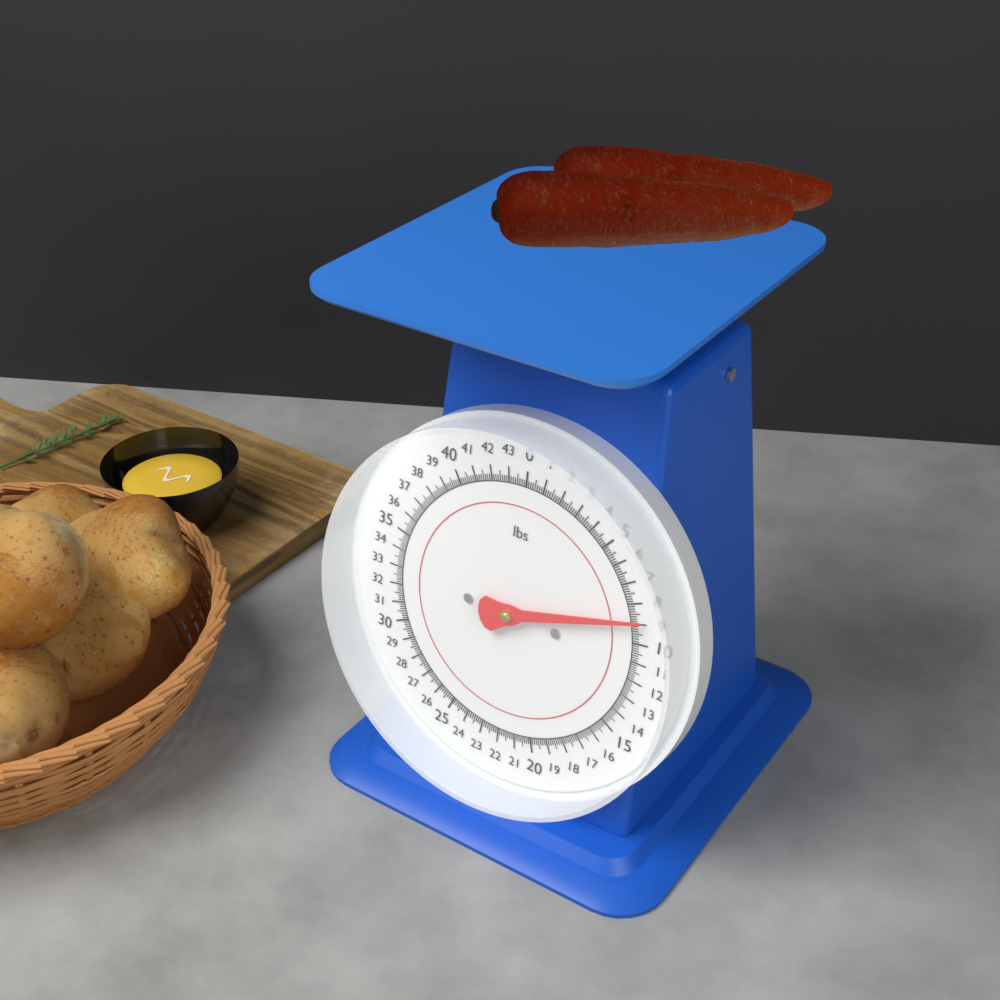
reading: 8.875 lbs
